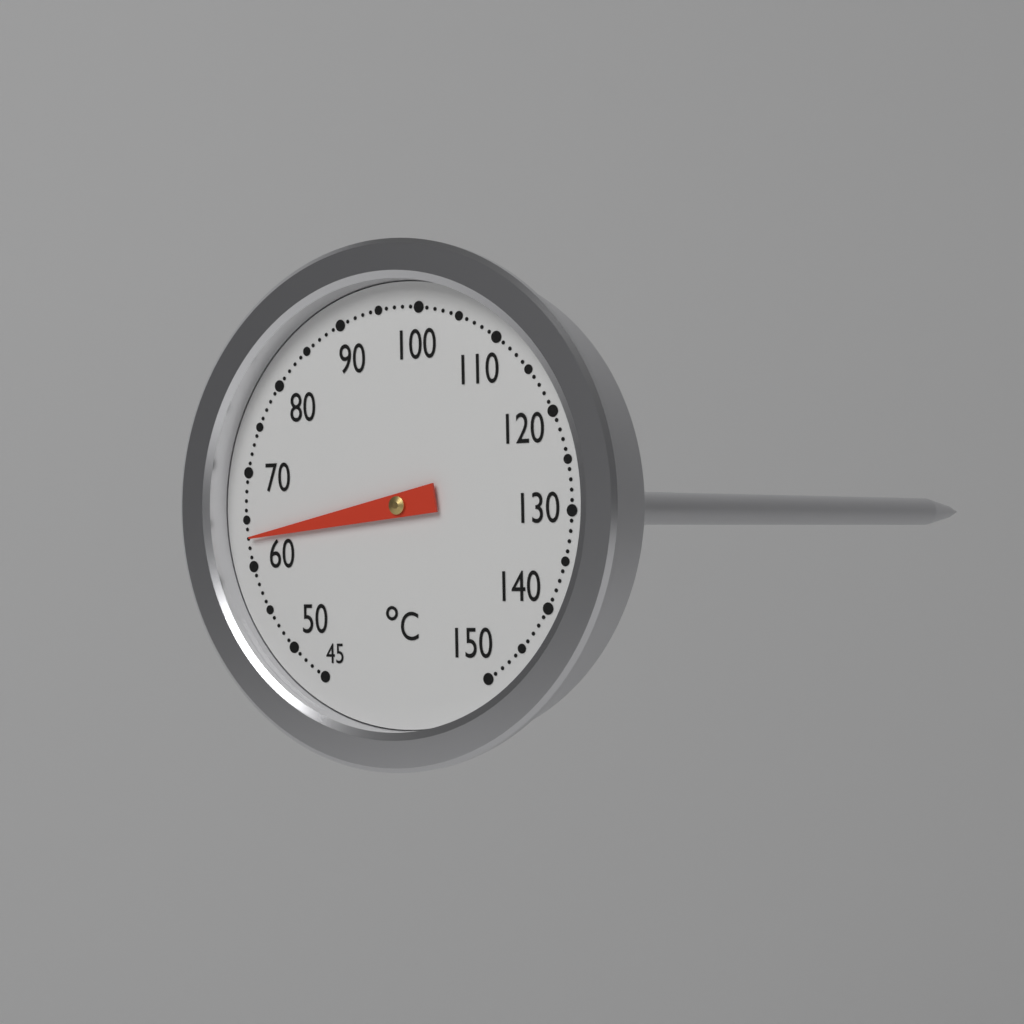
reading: 63 °C
